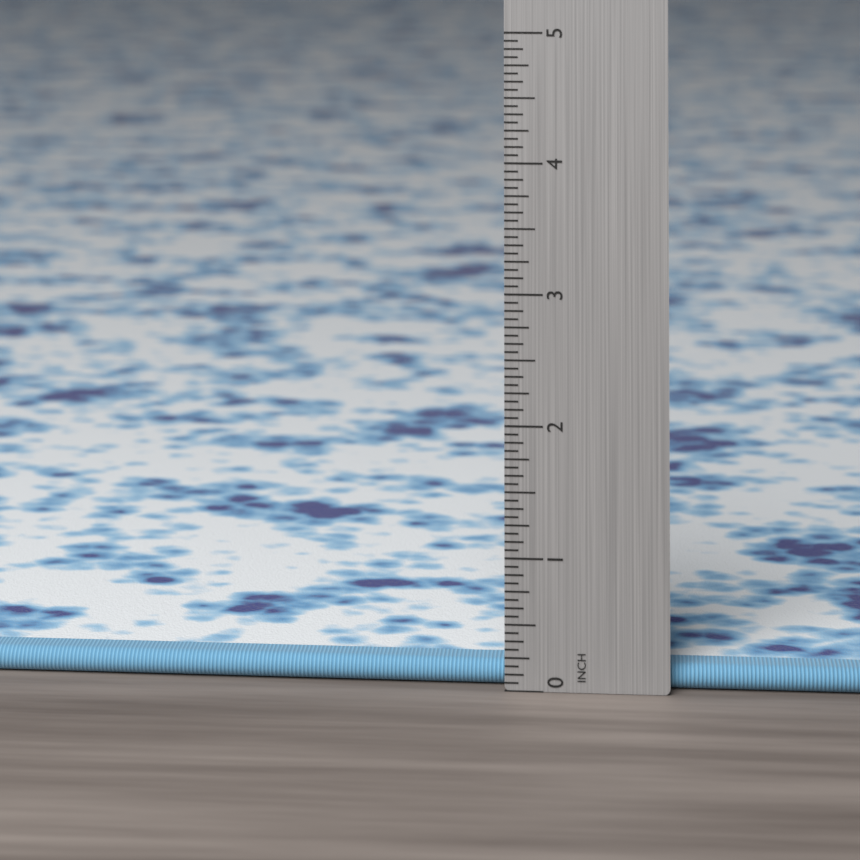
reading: 0.1875 in
